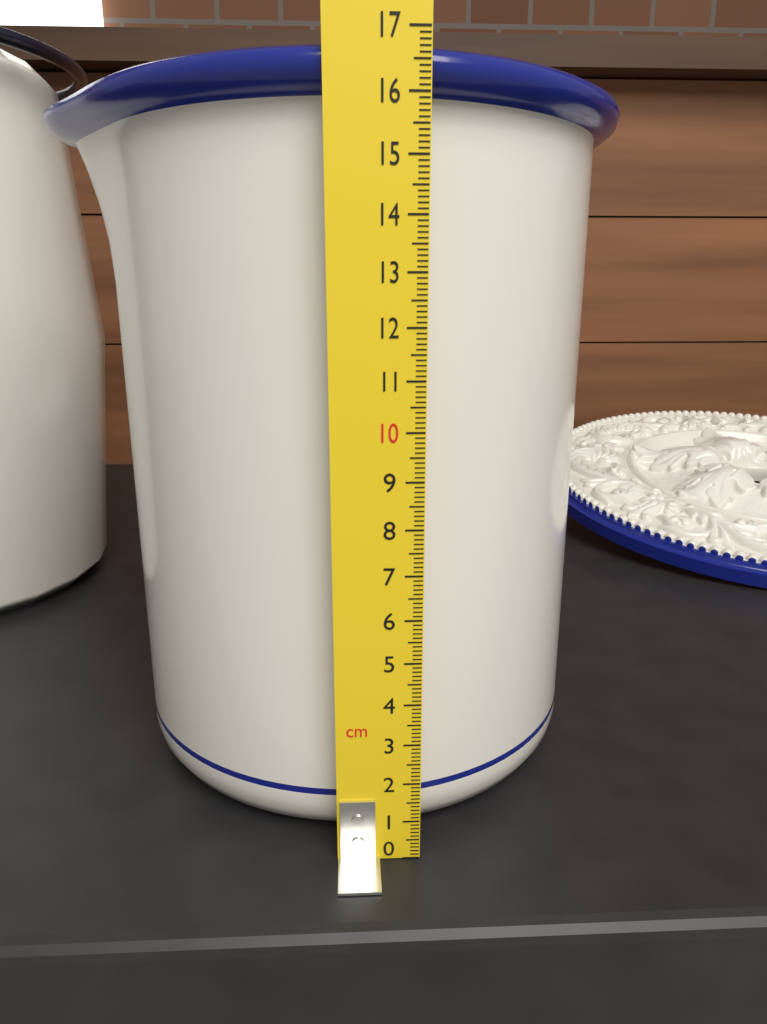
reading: 16.8 cm
